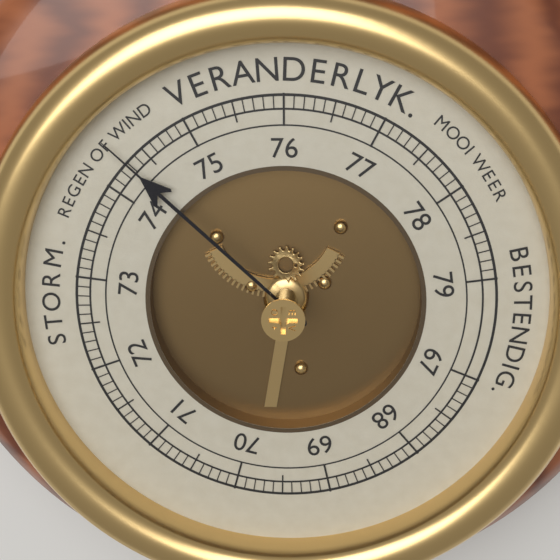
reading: 74.3 (no unit)
